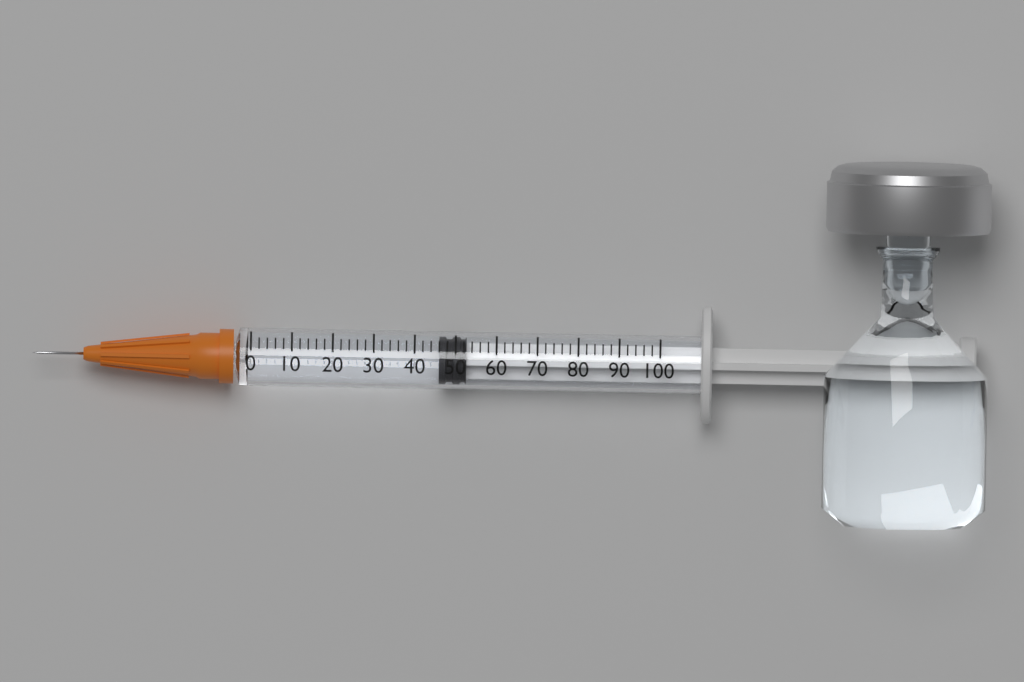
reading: 46 (no unit)
